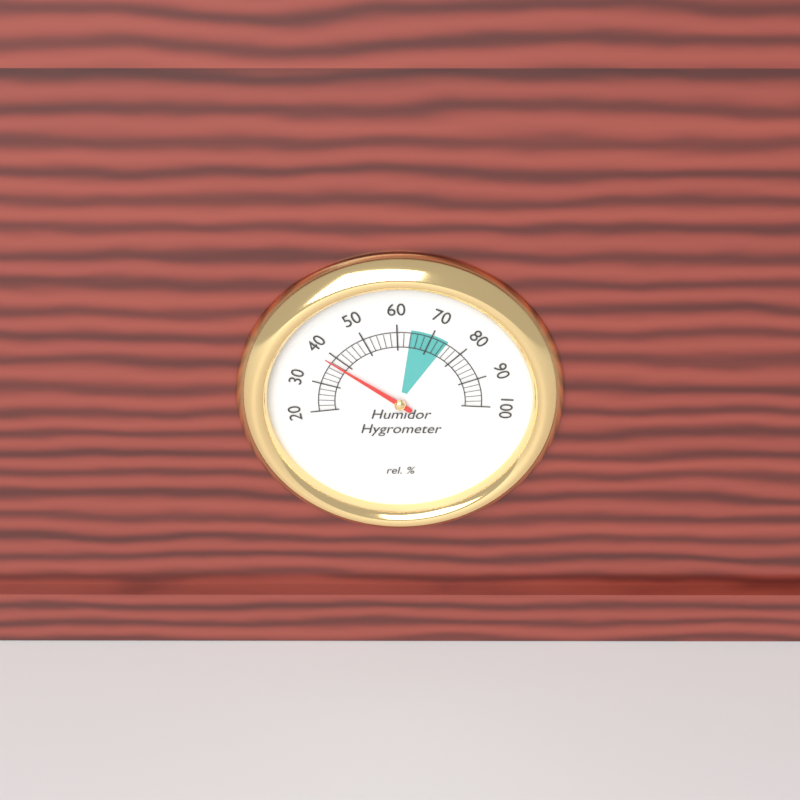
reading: 38 %
